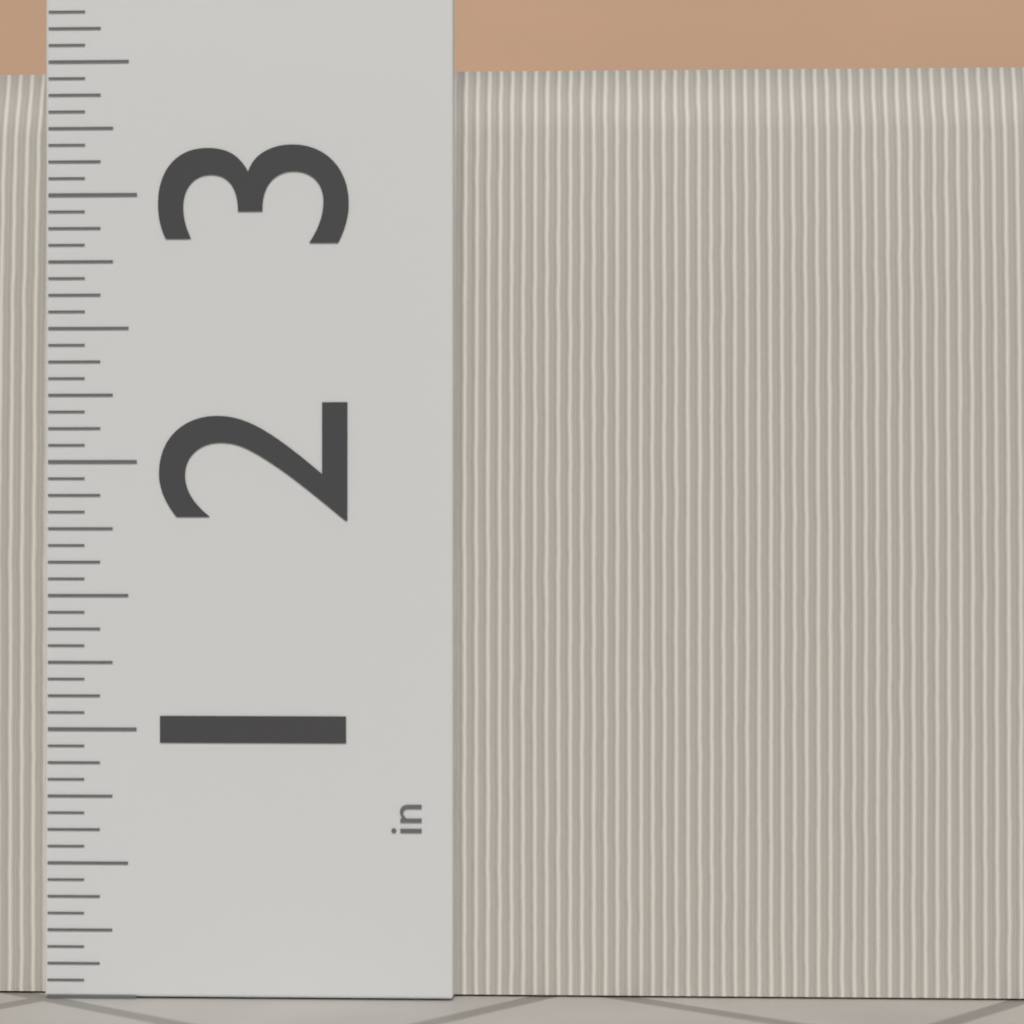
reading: 3.5000 in
